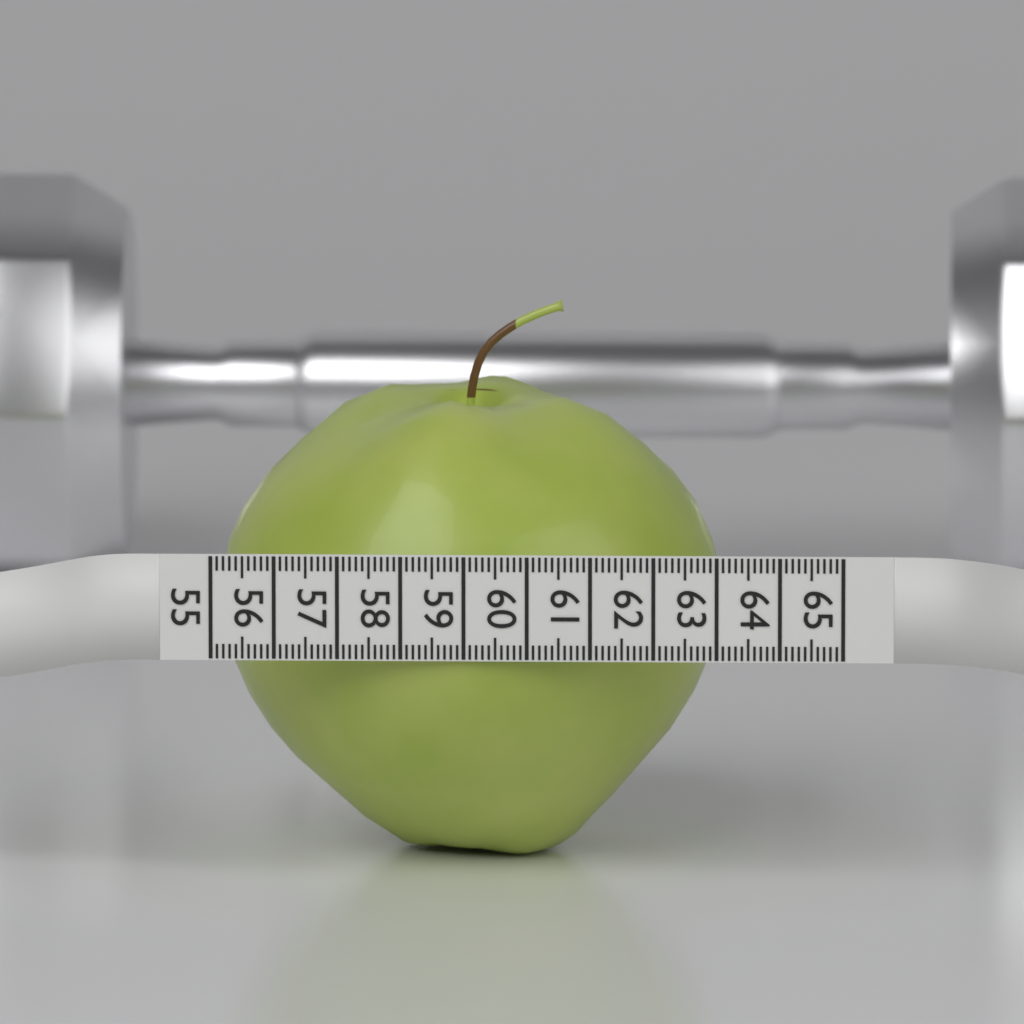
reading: 63.0 (no unit)
